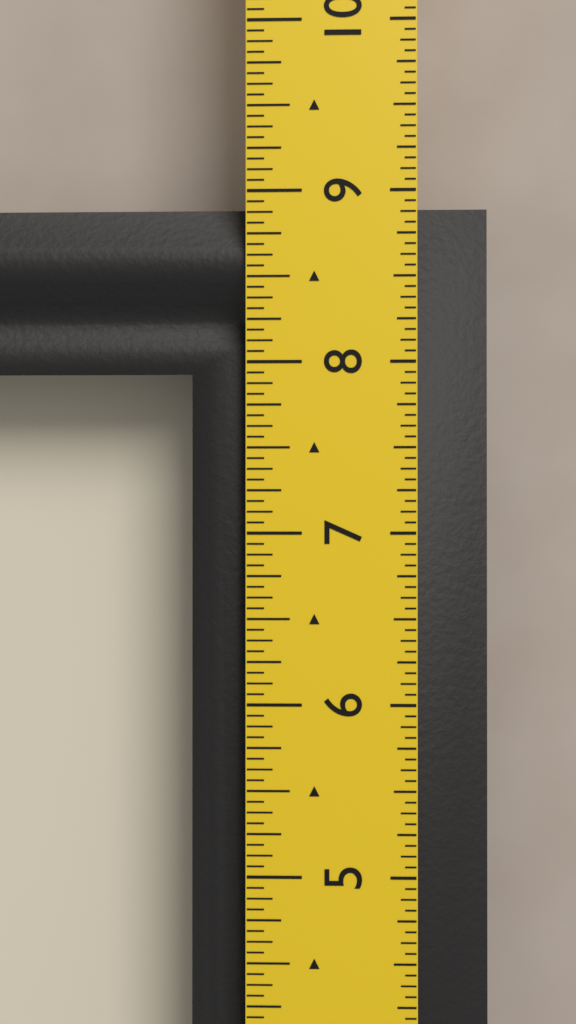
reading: 8.9375 in
